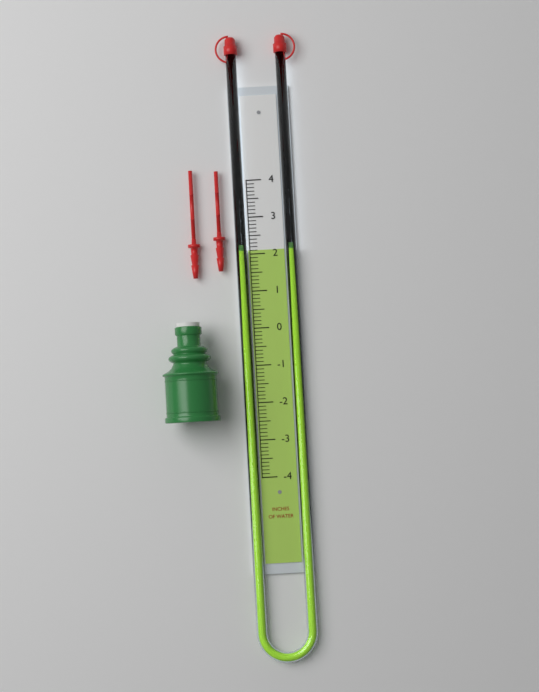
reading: 2.1 in
